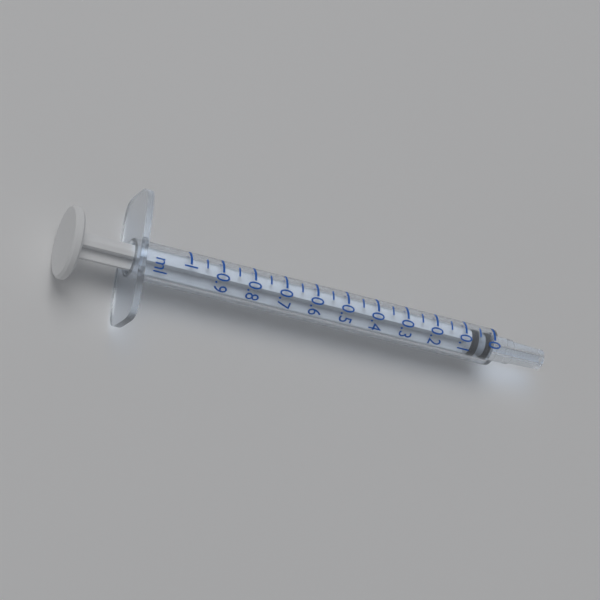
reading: 0.00 ml
